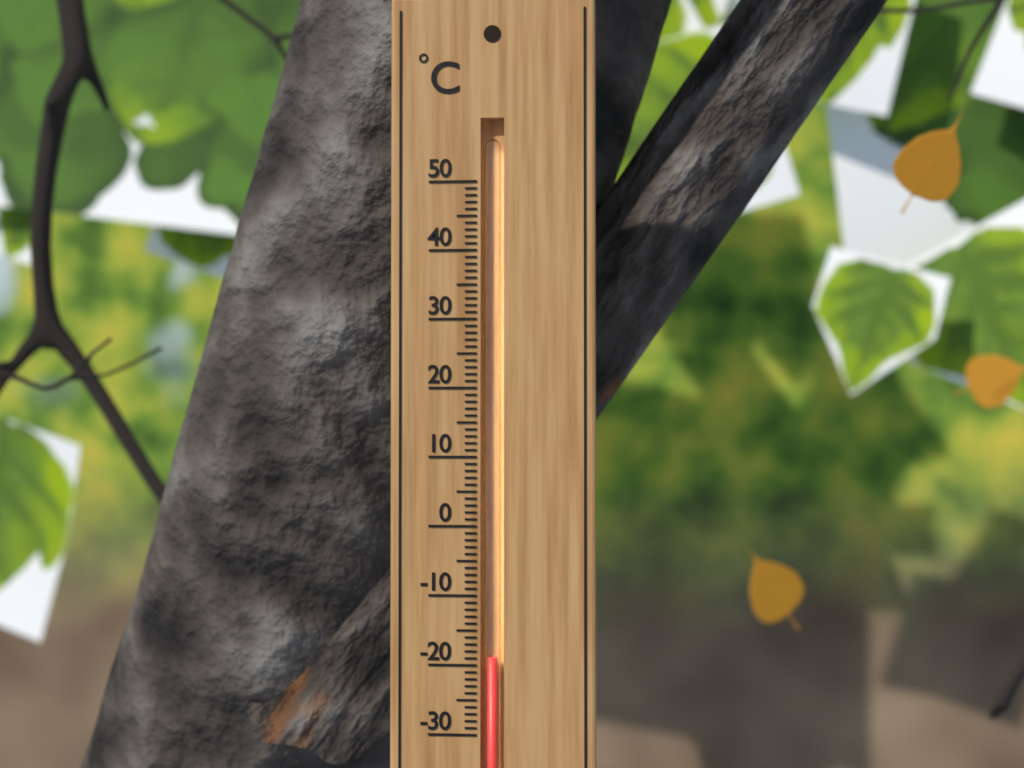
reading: -19 °C
